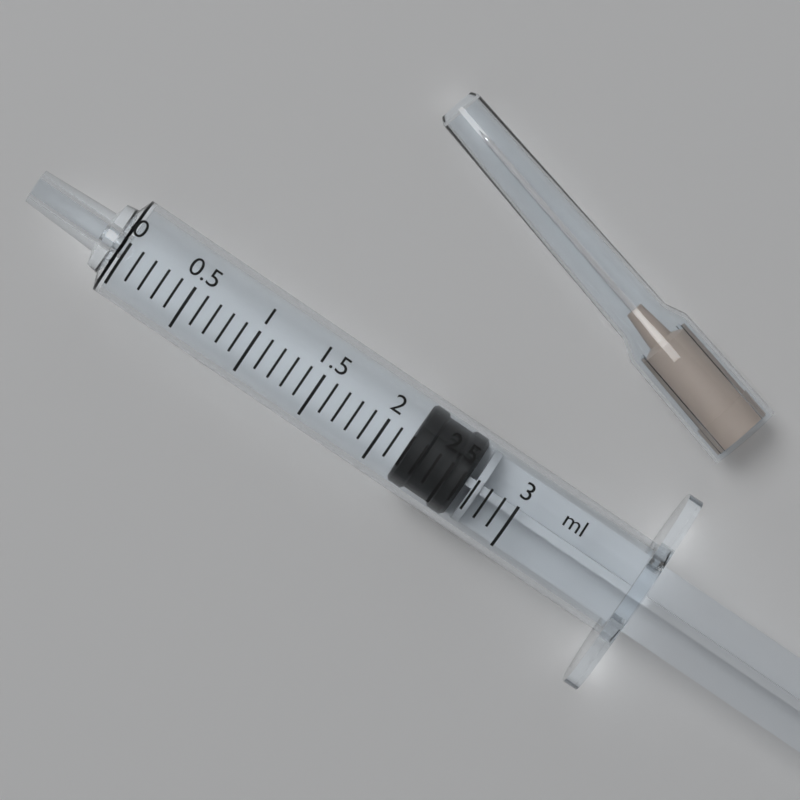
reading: 2.2 ml
